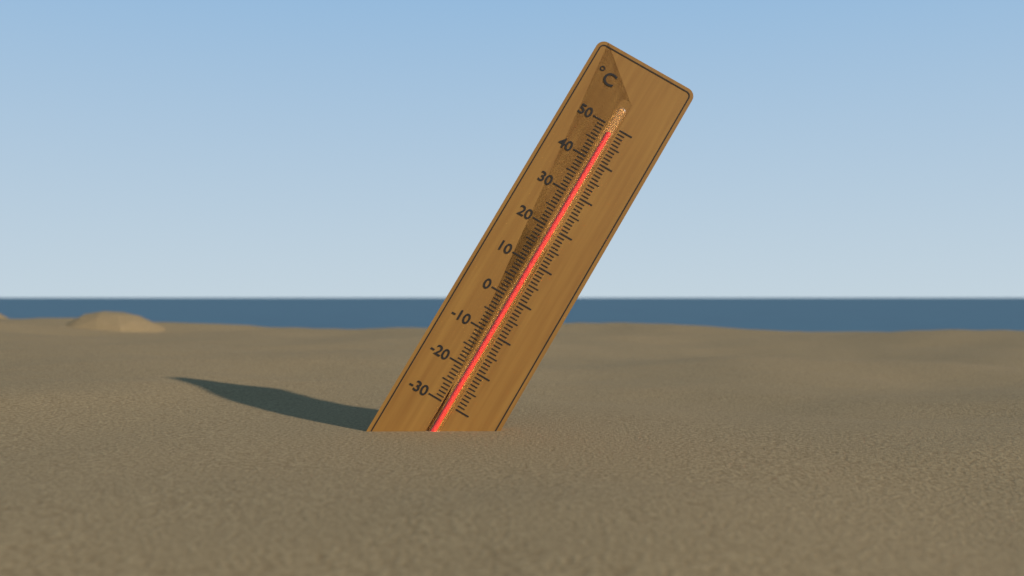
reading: 48 °C
